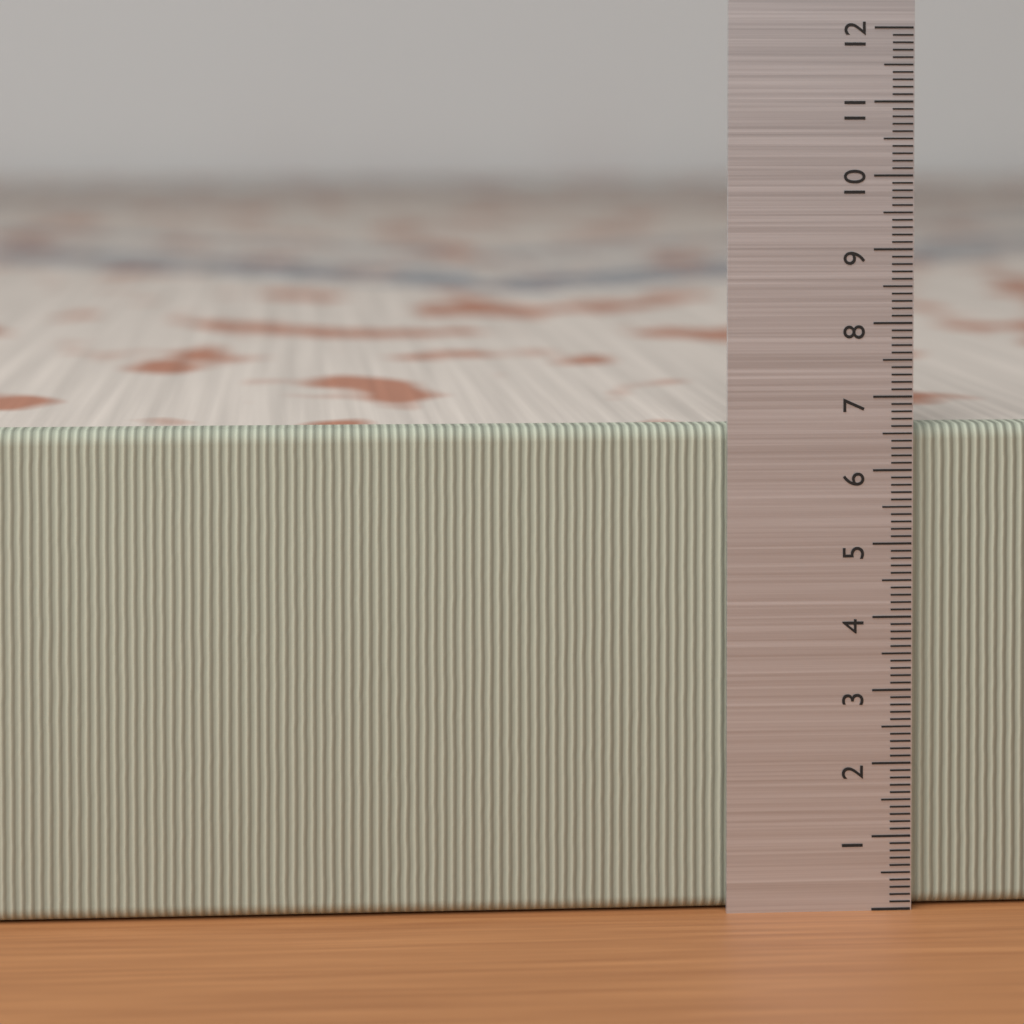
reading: 6.6 (no unit)
